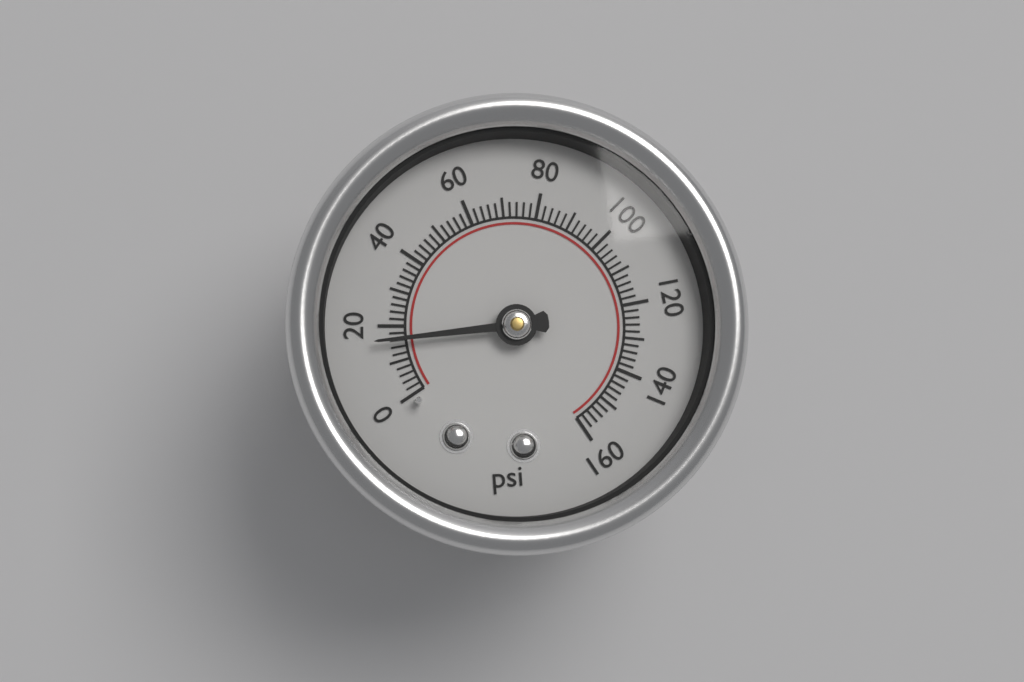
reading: 16 psi
